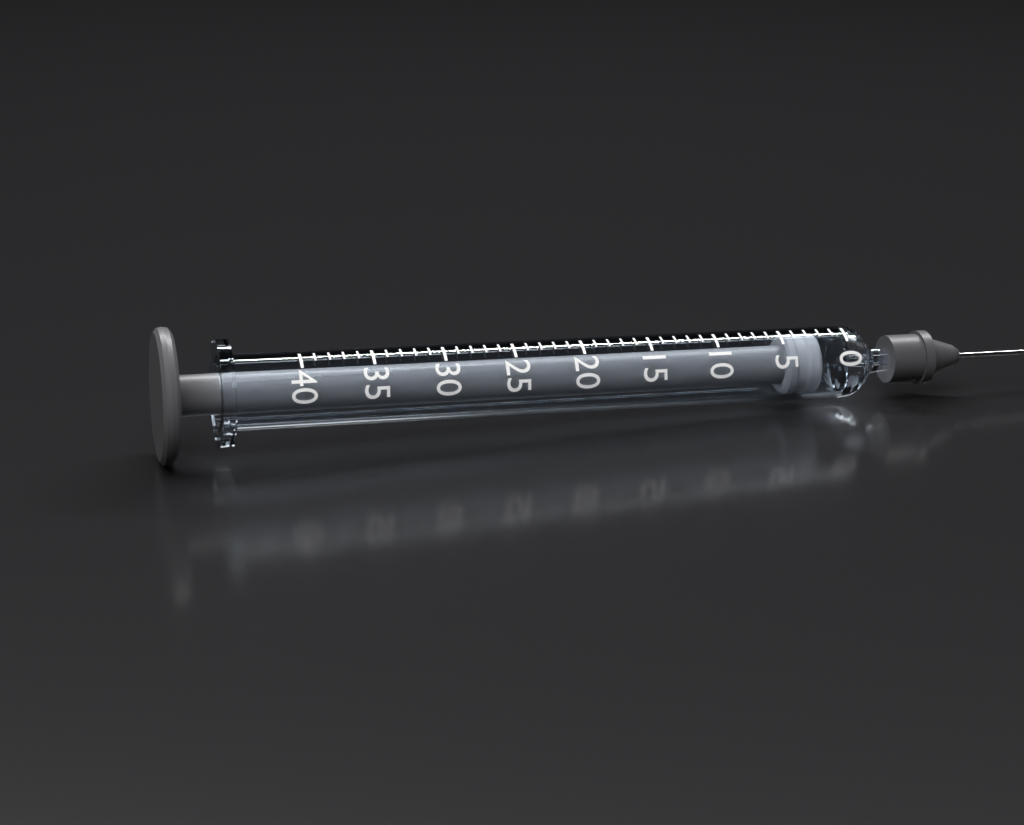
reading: 2 (no unit)
